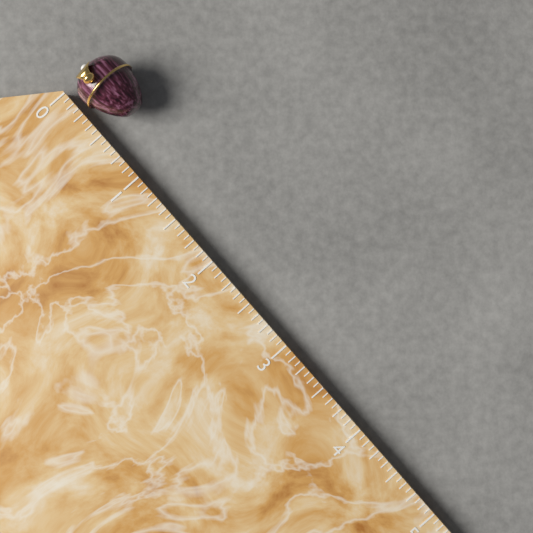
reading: 0.5625 (no unit)
